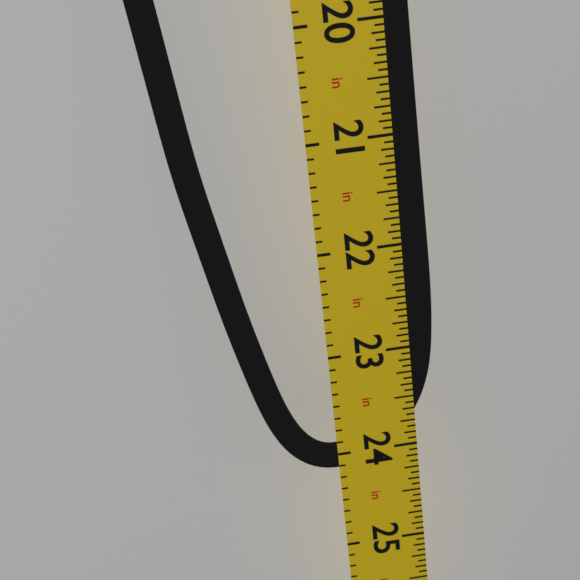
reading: 24.1875 in
